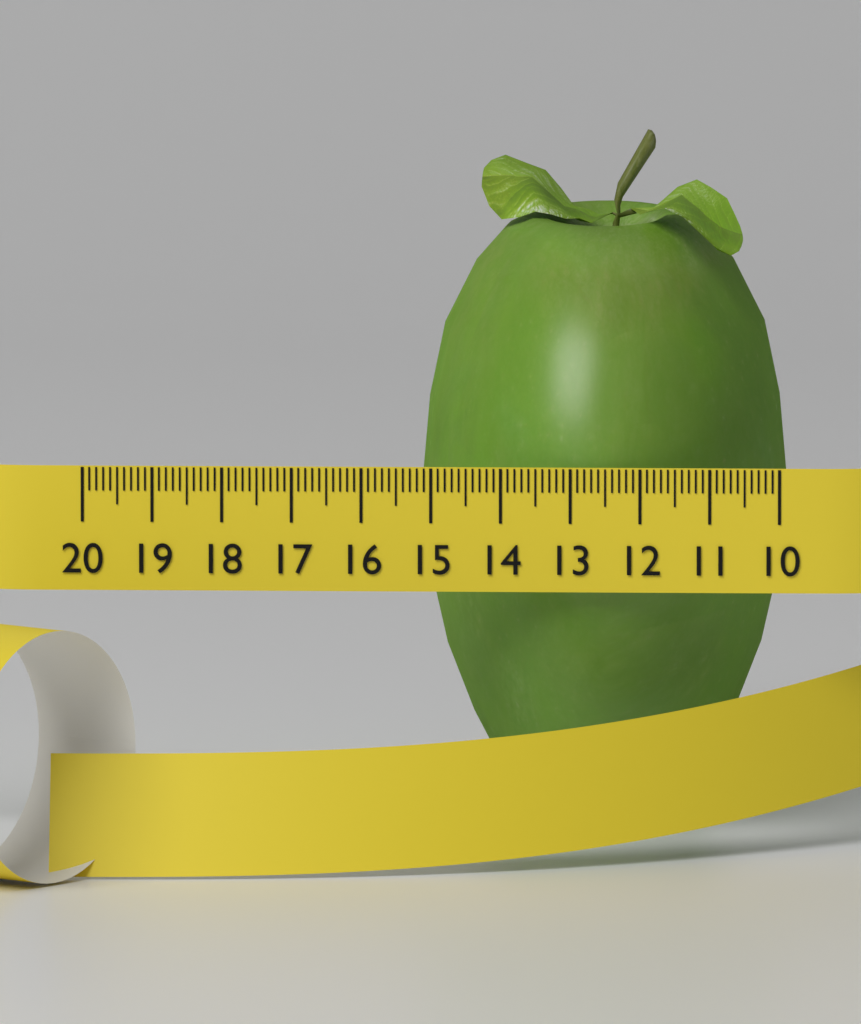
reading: 15.3 (no unit)
